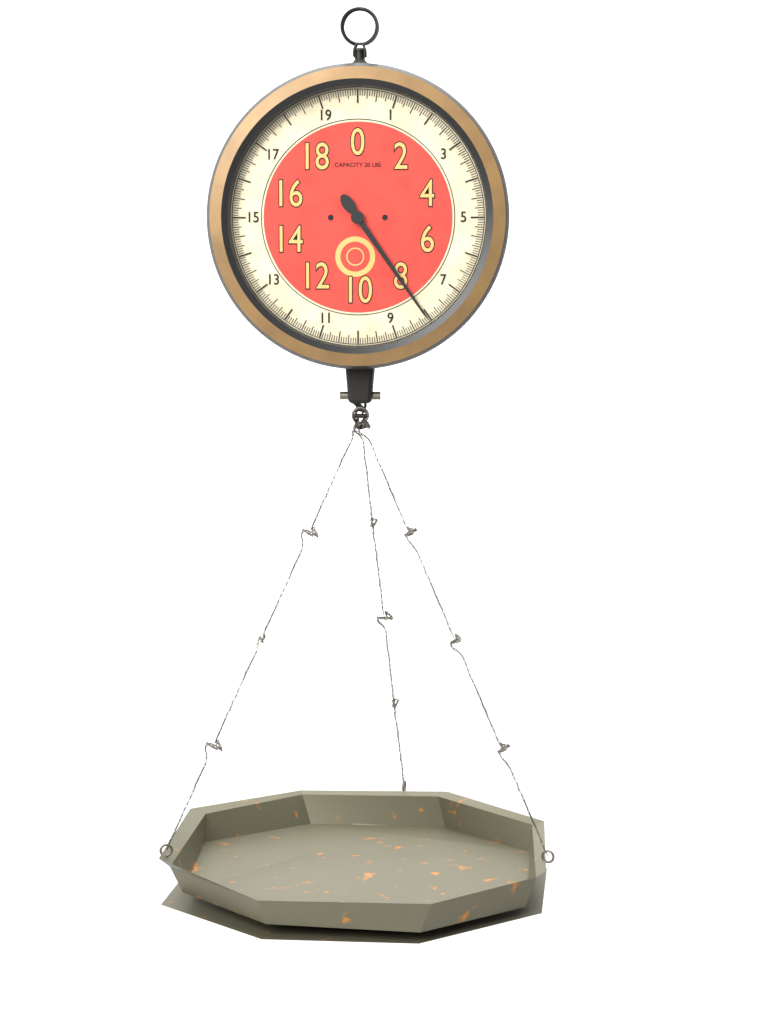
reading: 8.0625 lbs
